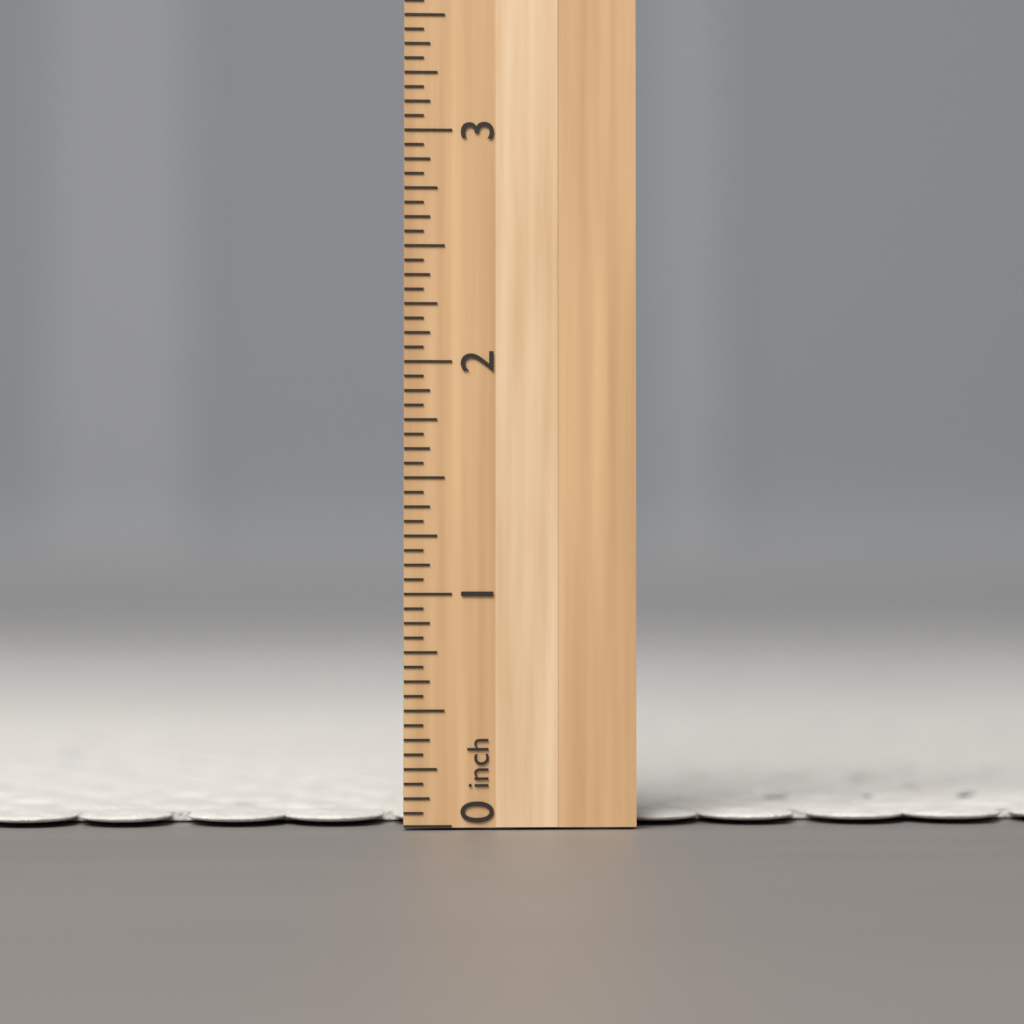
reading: 0.0625 inch
